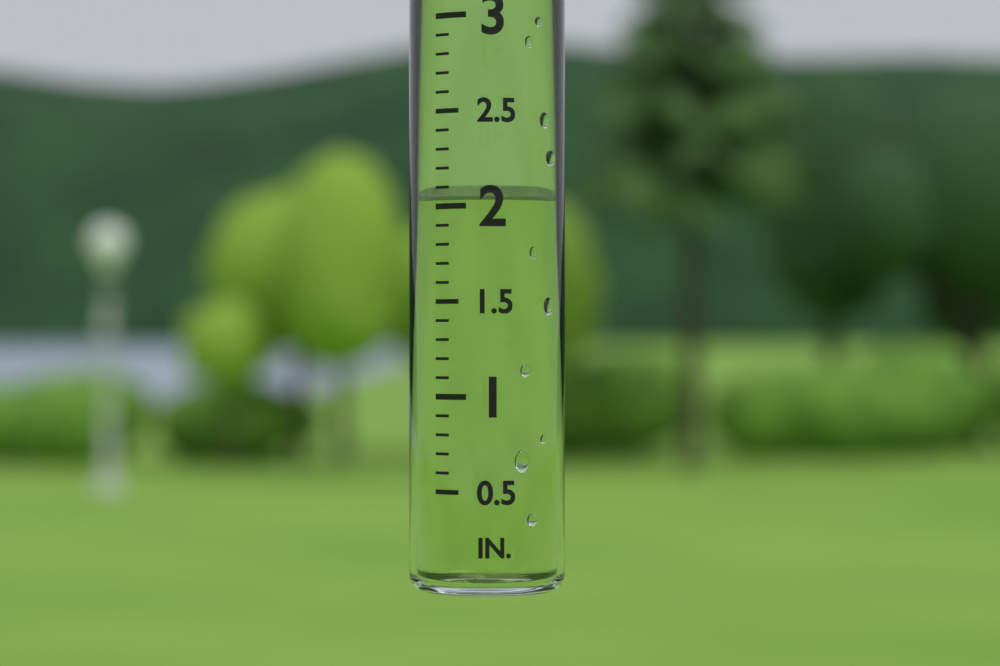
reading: 2.05 in
